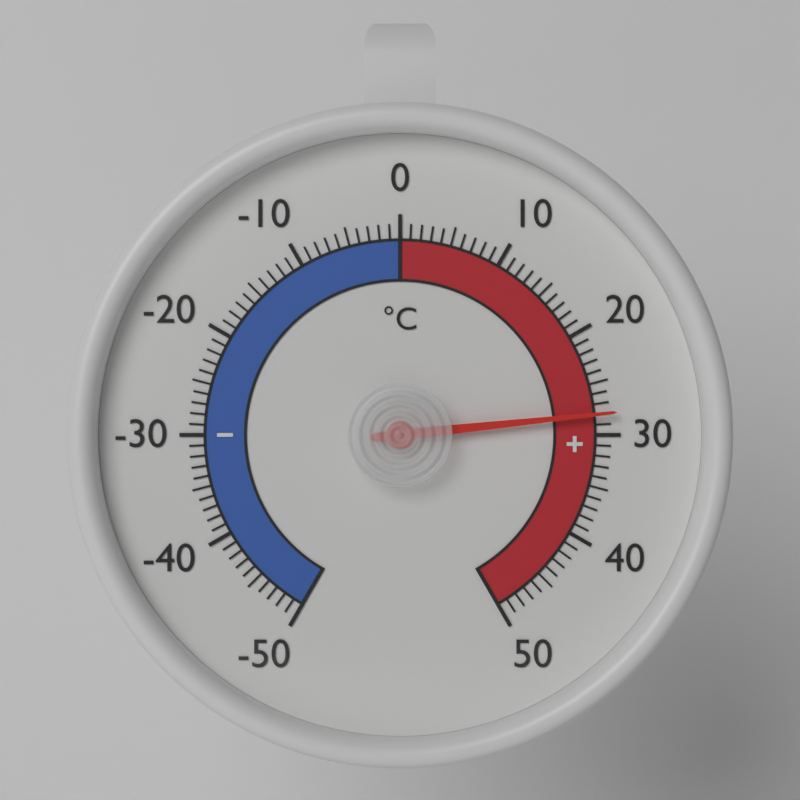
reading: 28 °C
